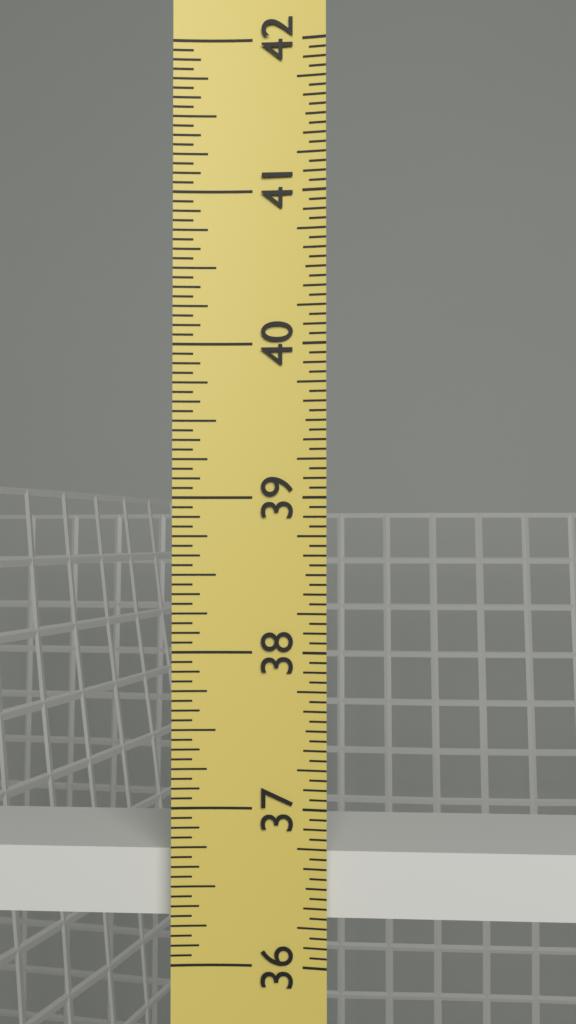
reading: 36.6875 in
